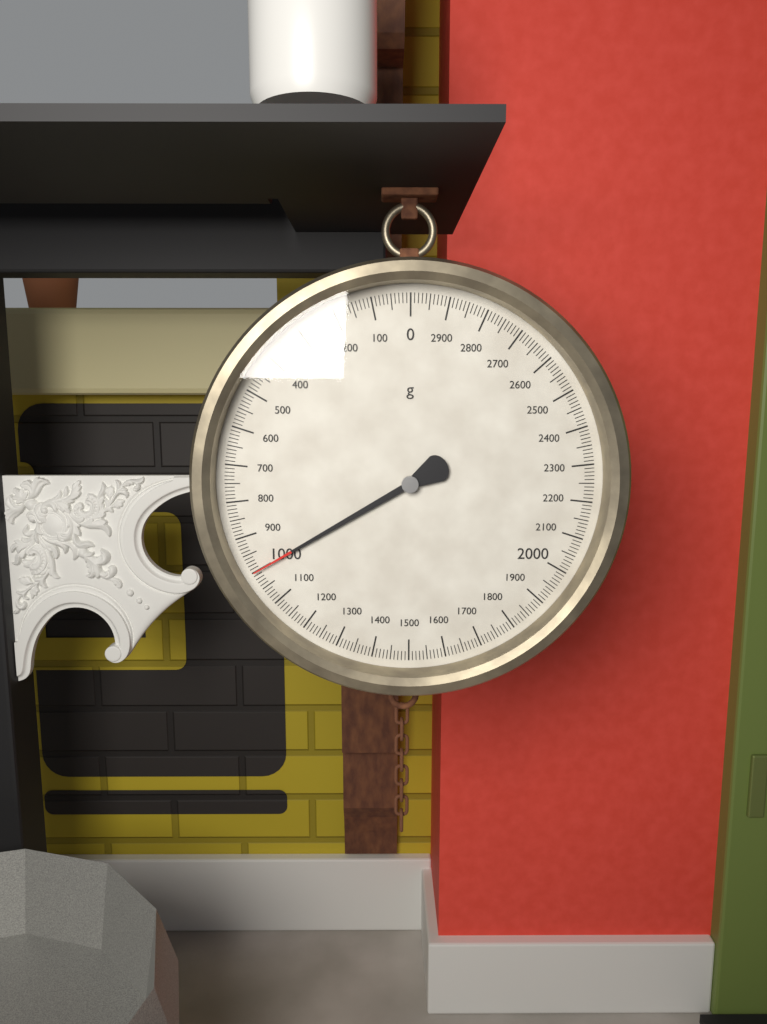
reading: 1000 g
